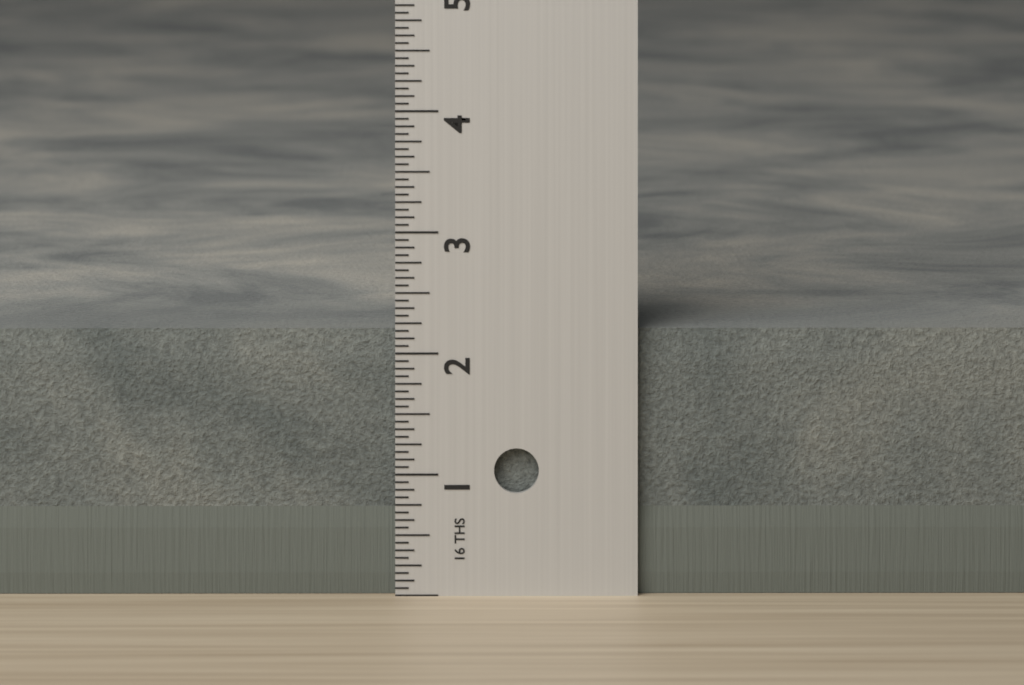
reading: 2.1875 in
